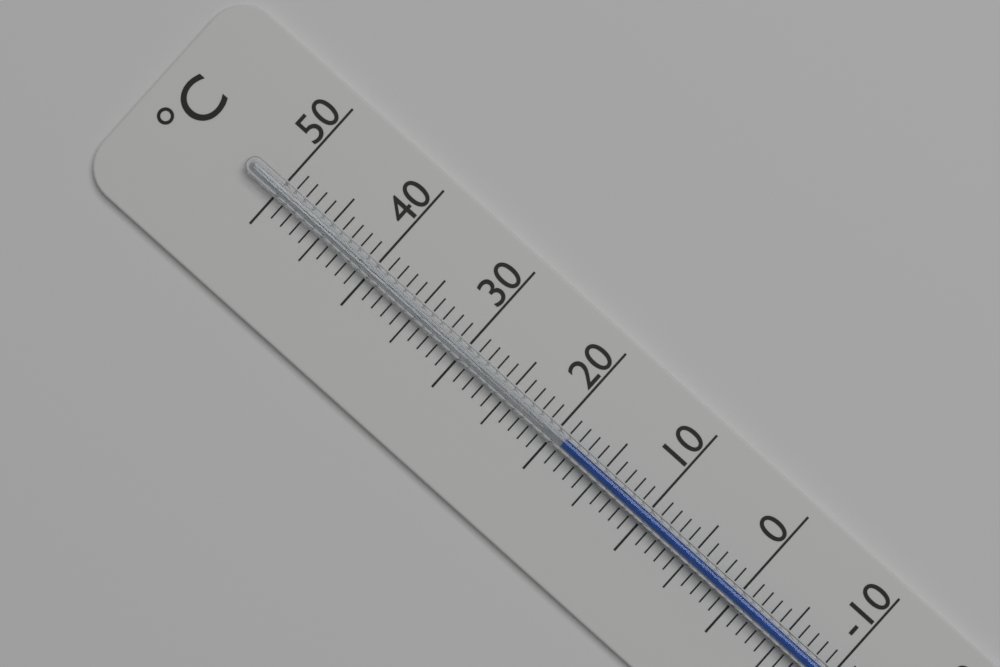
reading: 19 °C
